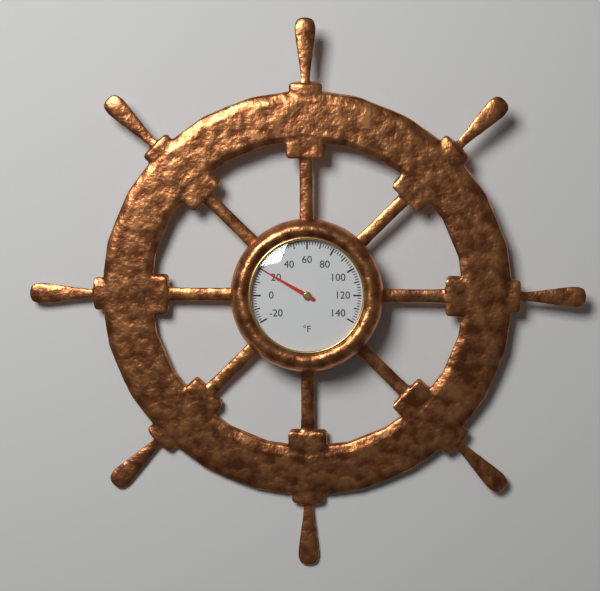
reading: 20 °F
